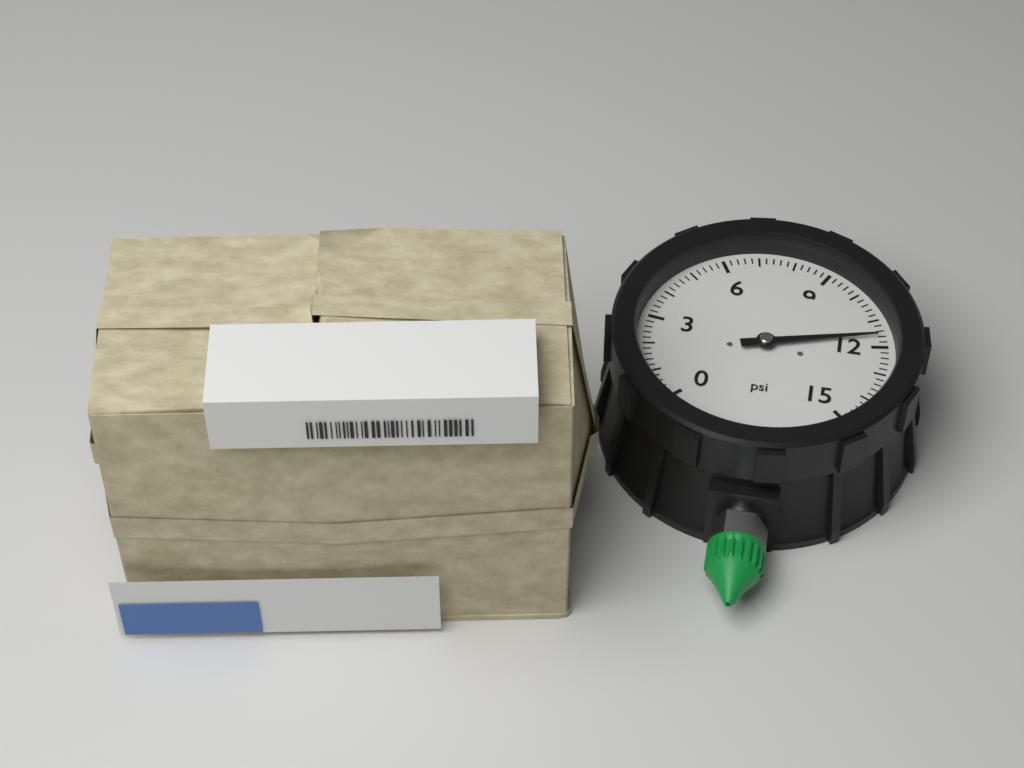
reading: 11.6 psi
